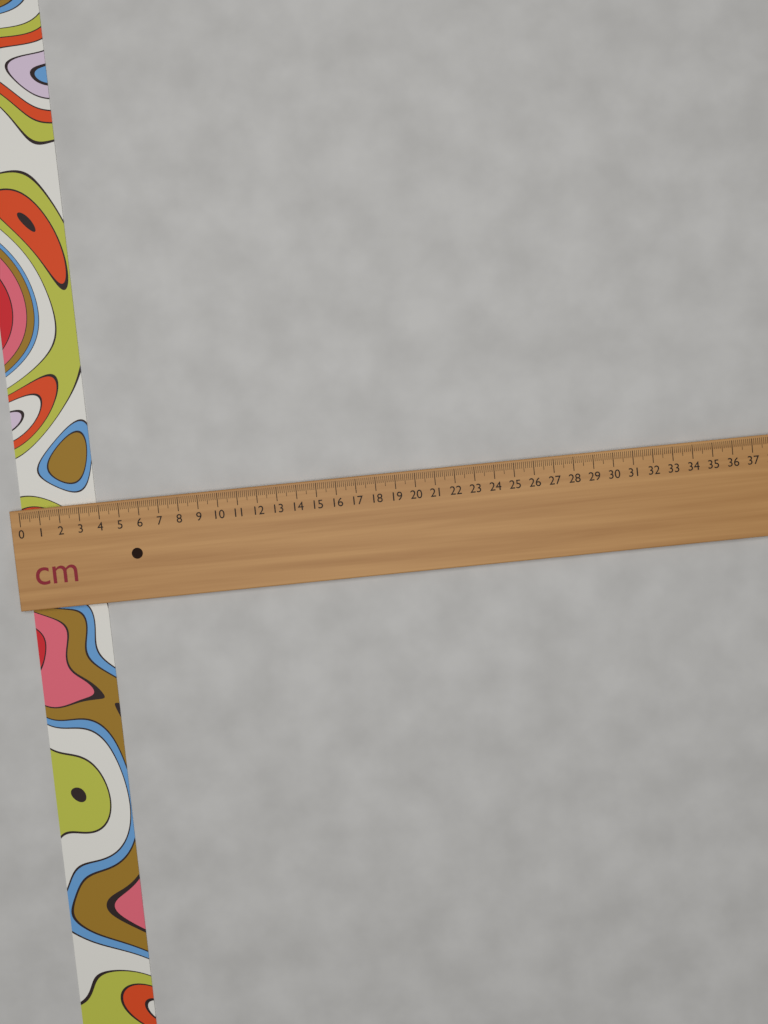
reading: 3.8 cm
